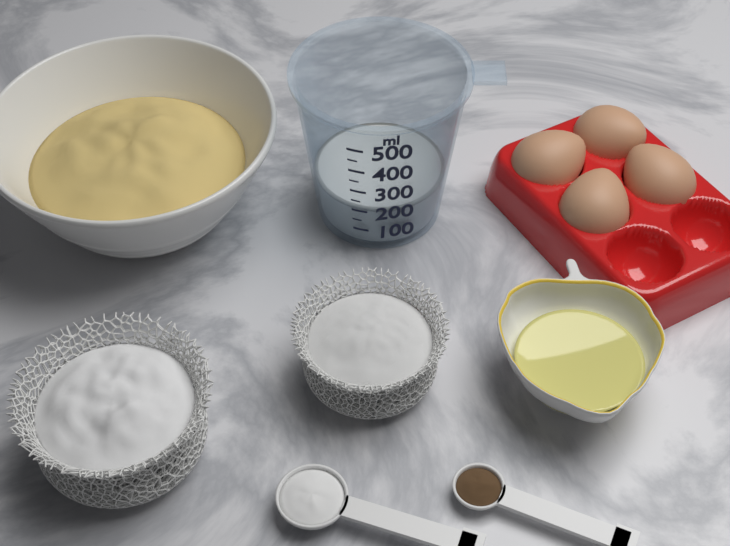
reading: 200 ml
